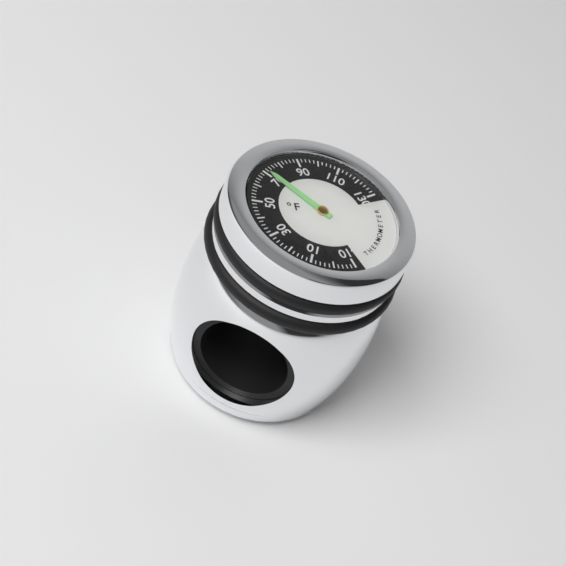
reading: 72 °F
